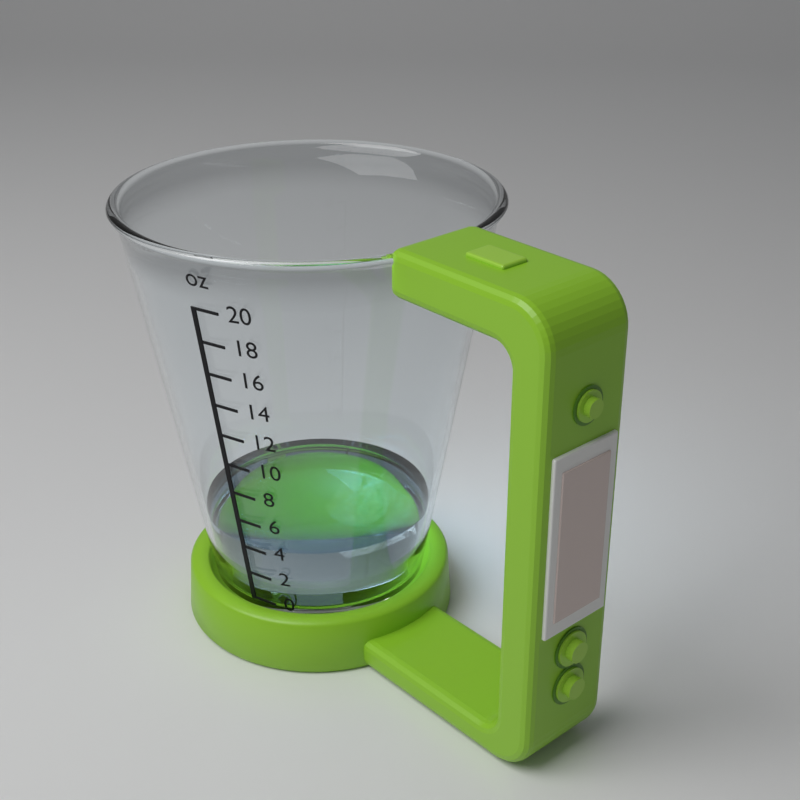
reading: 4 oz
